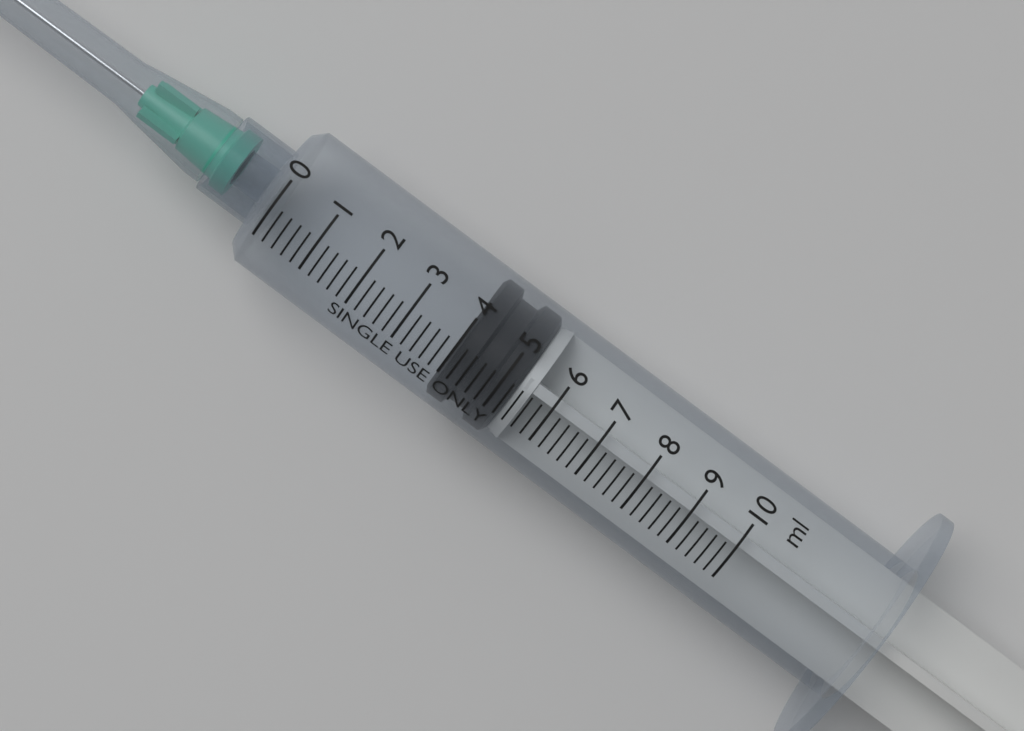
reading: 4.0 ml
